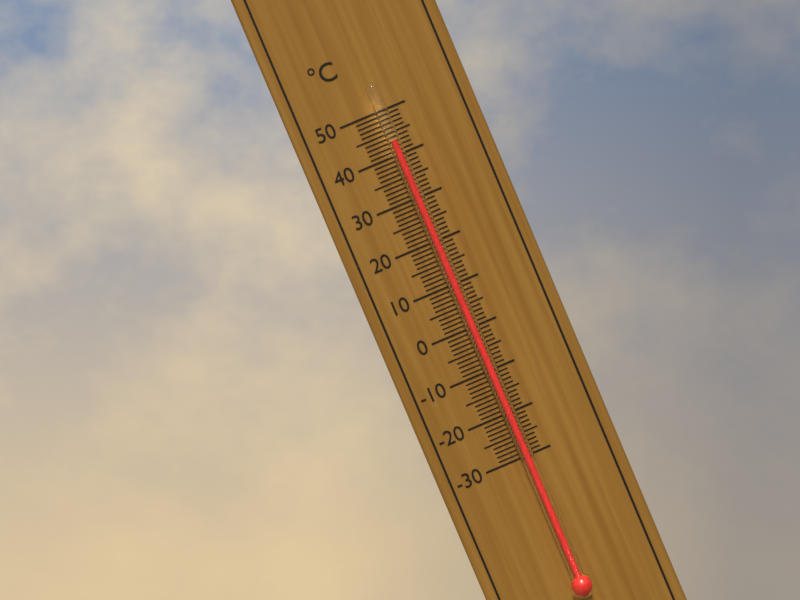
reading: 43 °C
